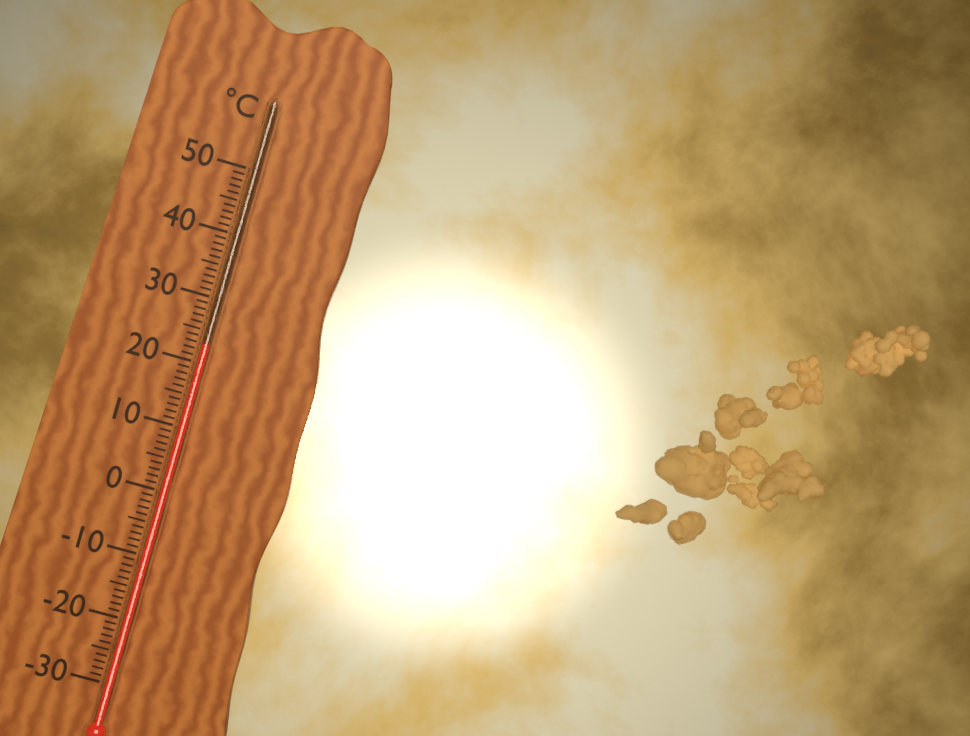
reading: 23 °C
